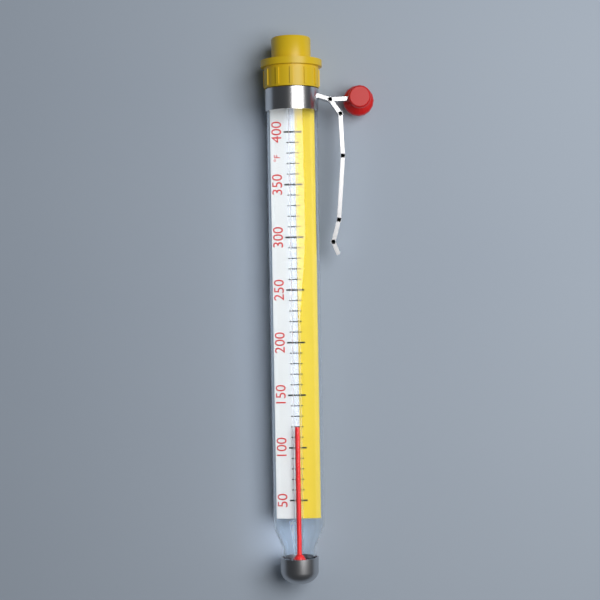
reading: 120 °F
